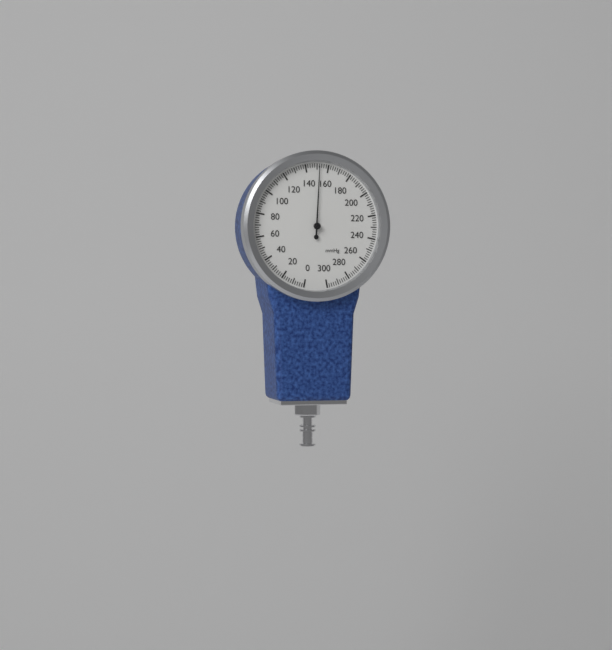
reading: 152 mmHg
